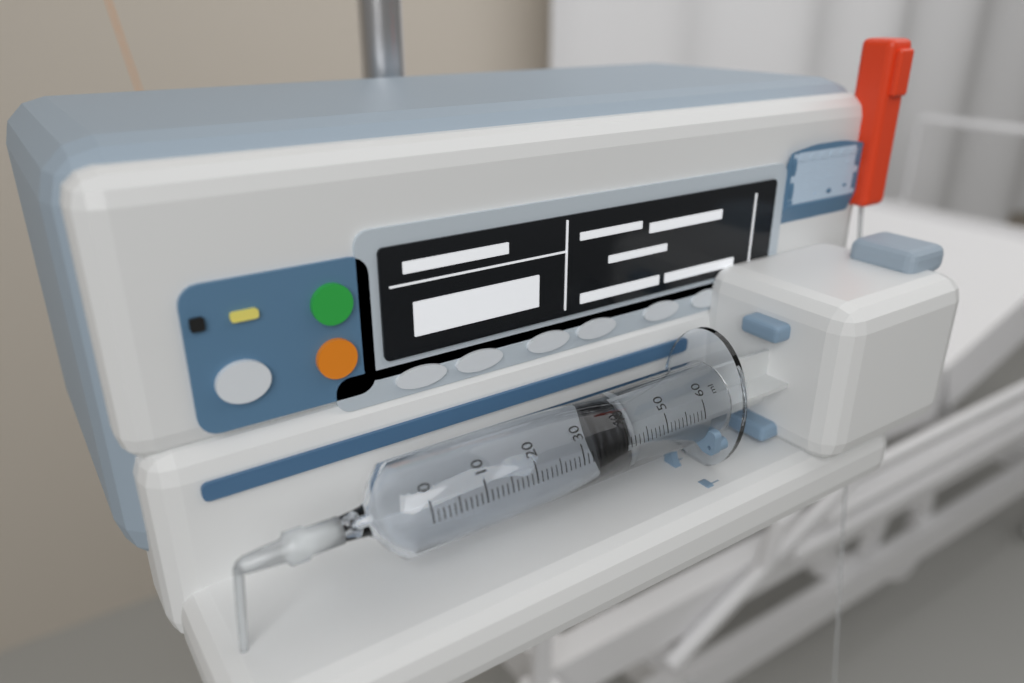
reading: 34 ml
